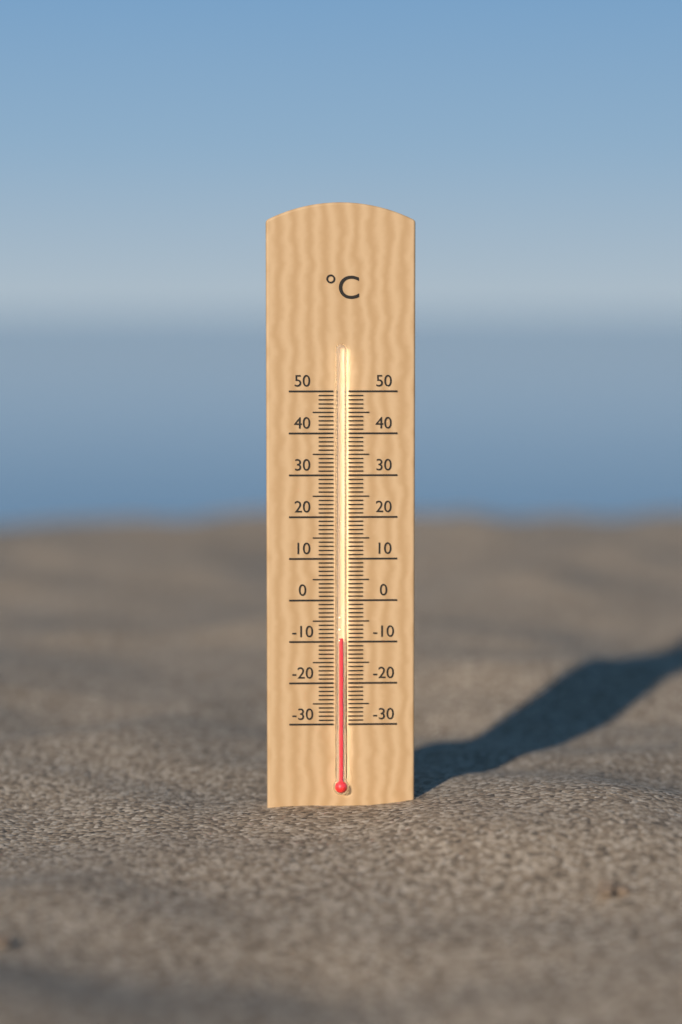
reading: -9 °C
